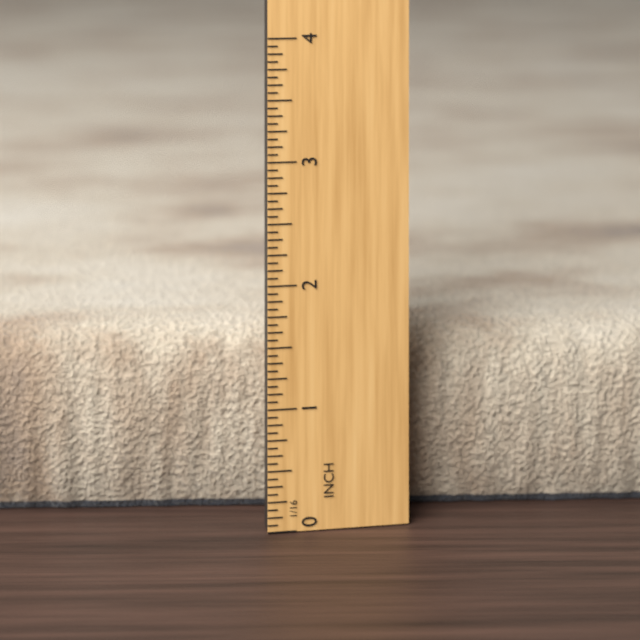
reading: 1.5000 in
